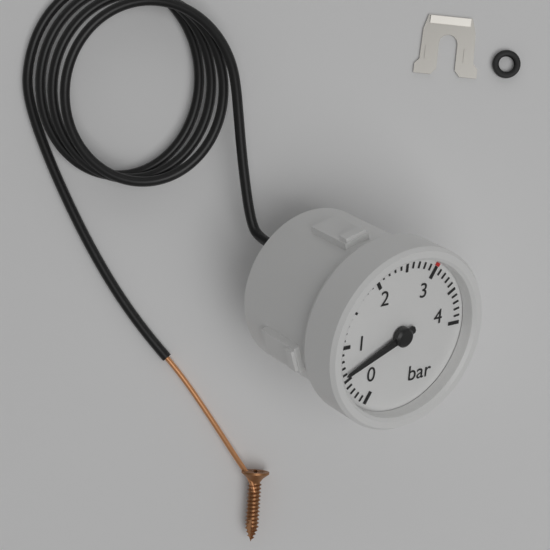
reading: 0.6 bar
